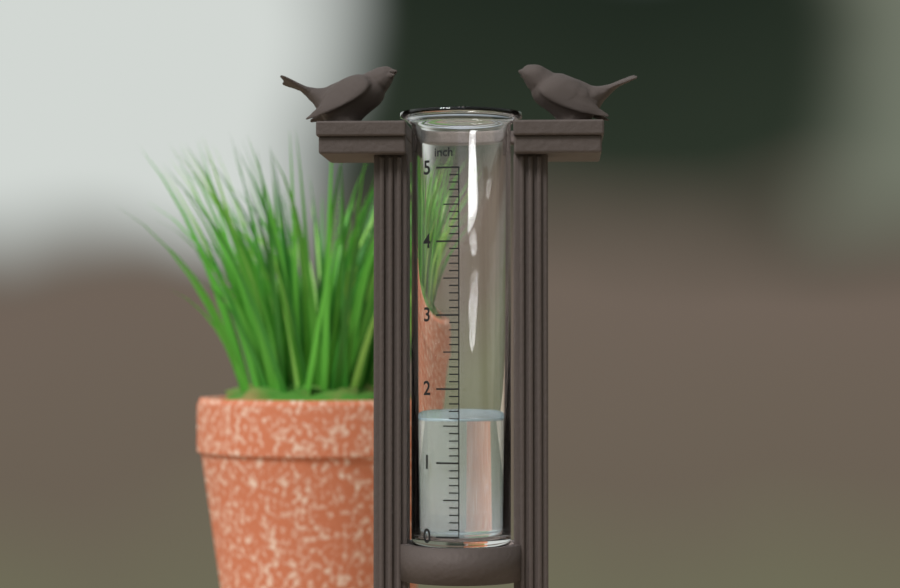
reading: 1.6 inch
